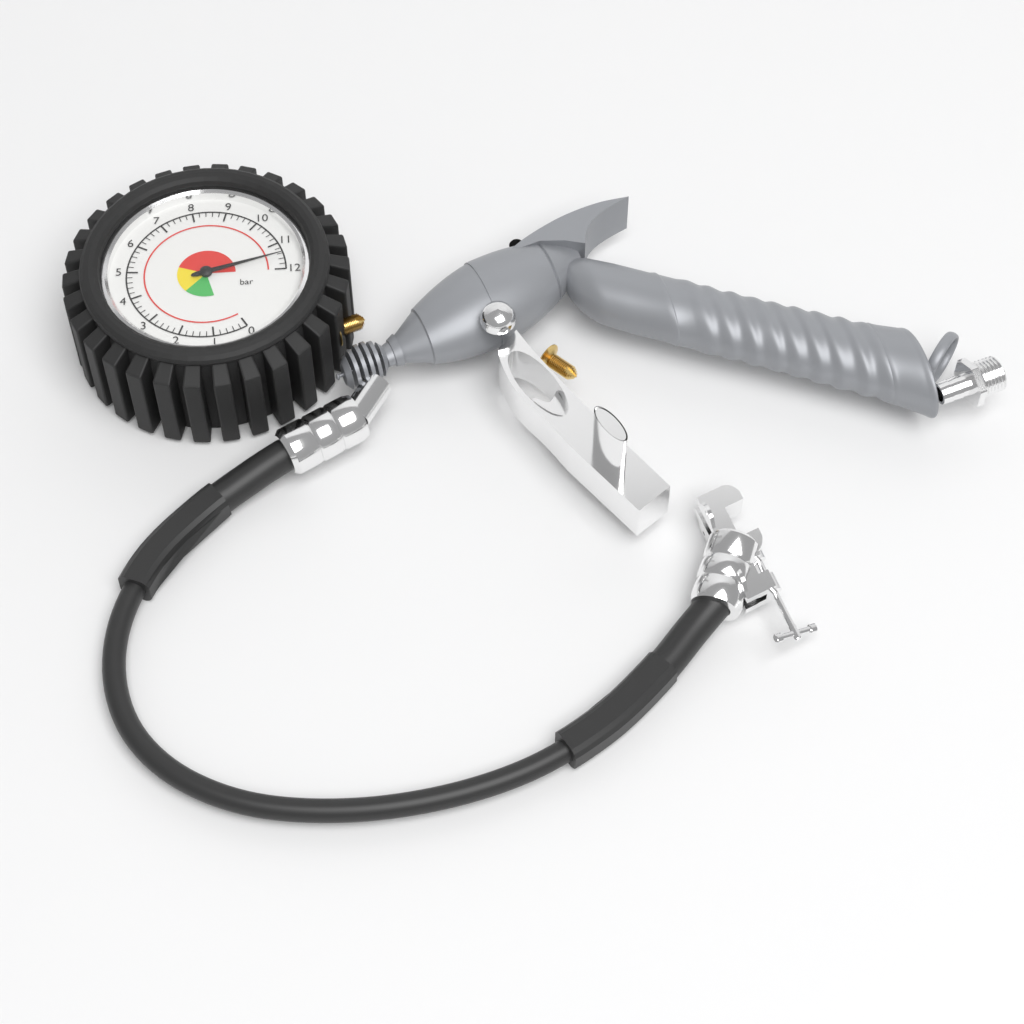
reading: 11.4 bar
